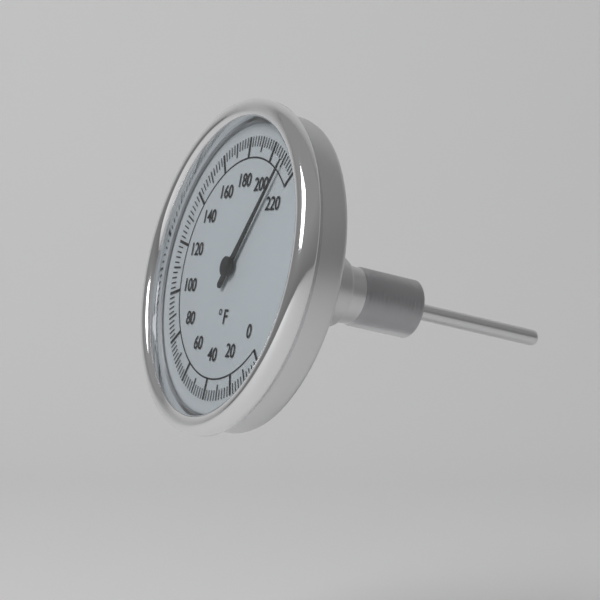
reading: 210 °F
